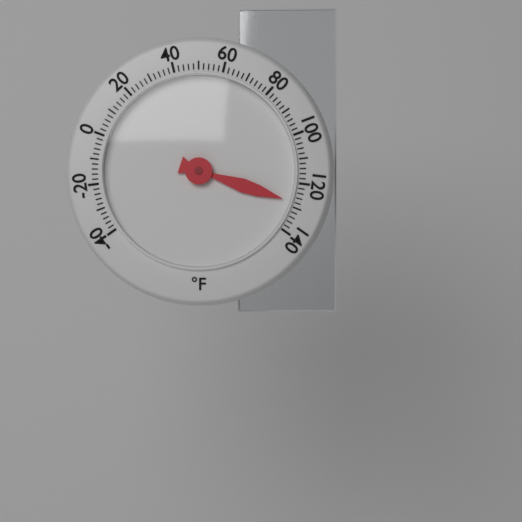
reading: 128 °F
